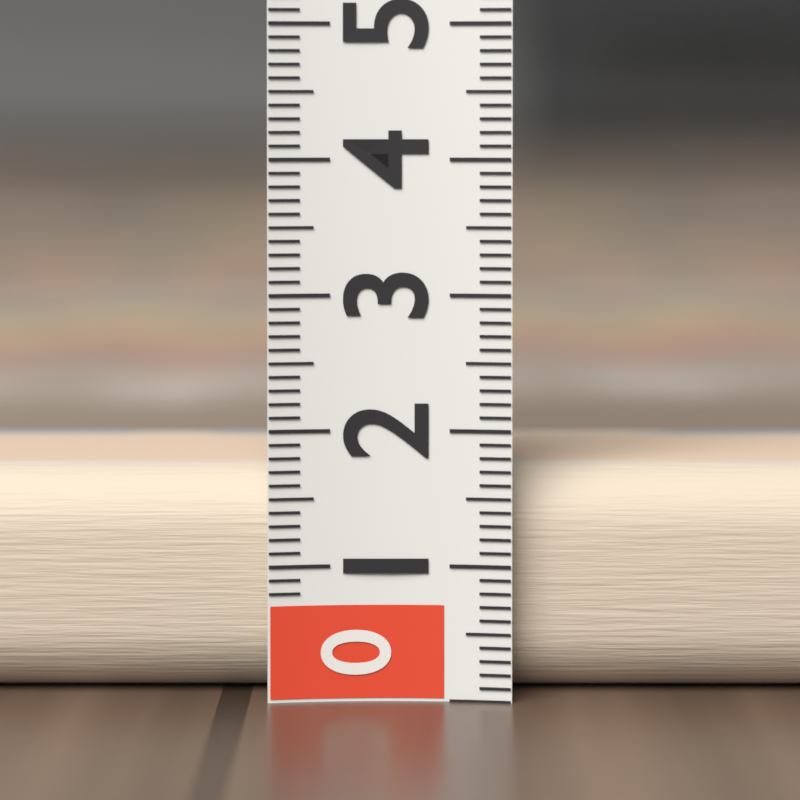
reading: 1.7 (no unit)
